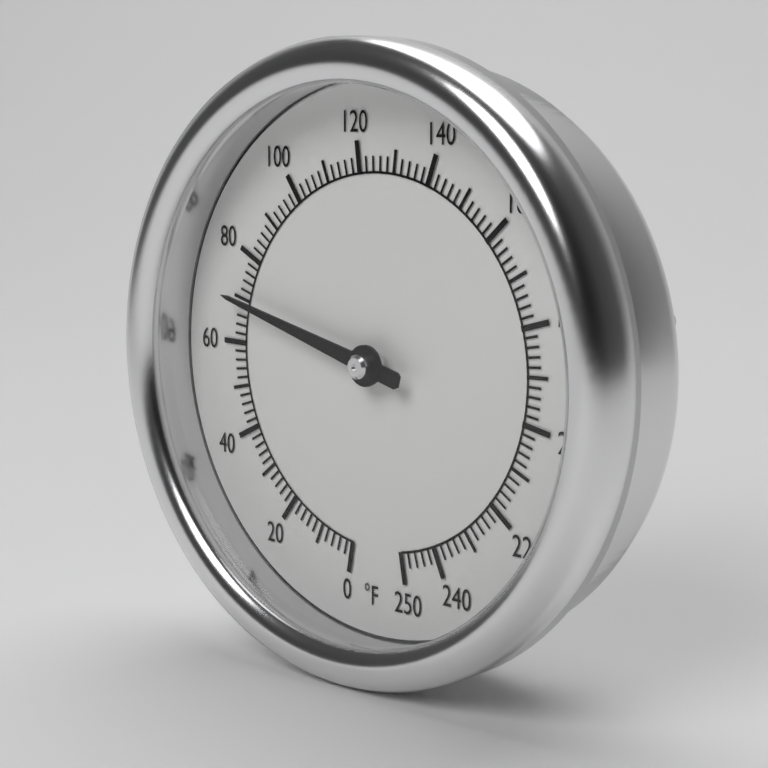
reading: 70 °F
